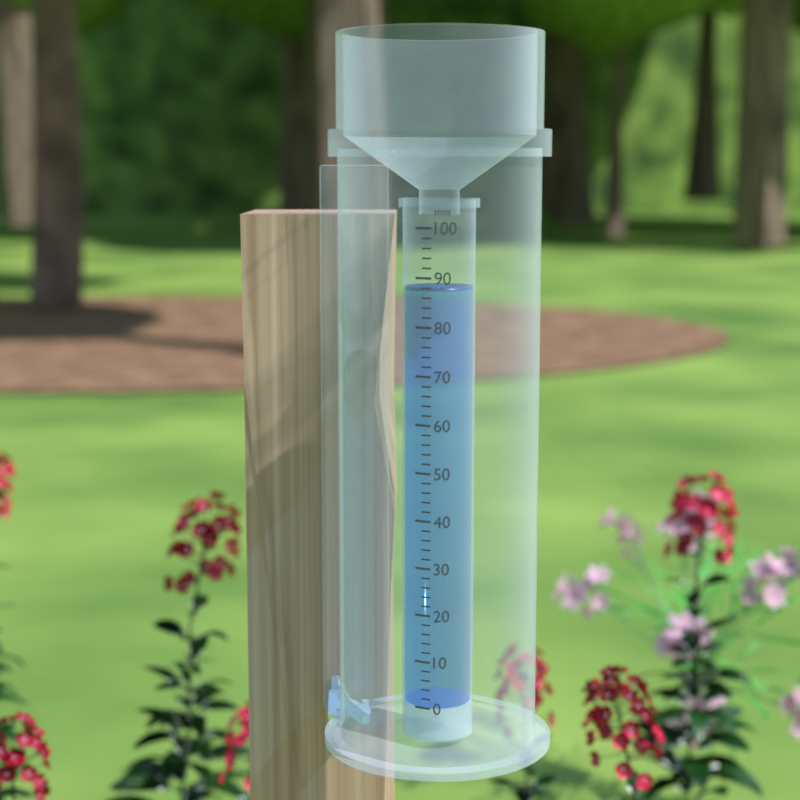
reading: 88 mm
